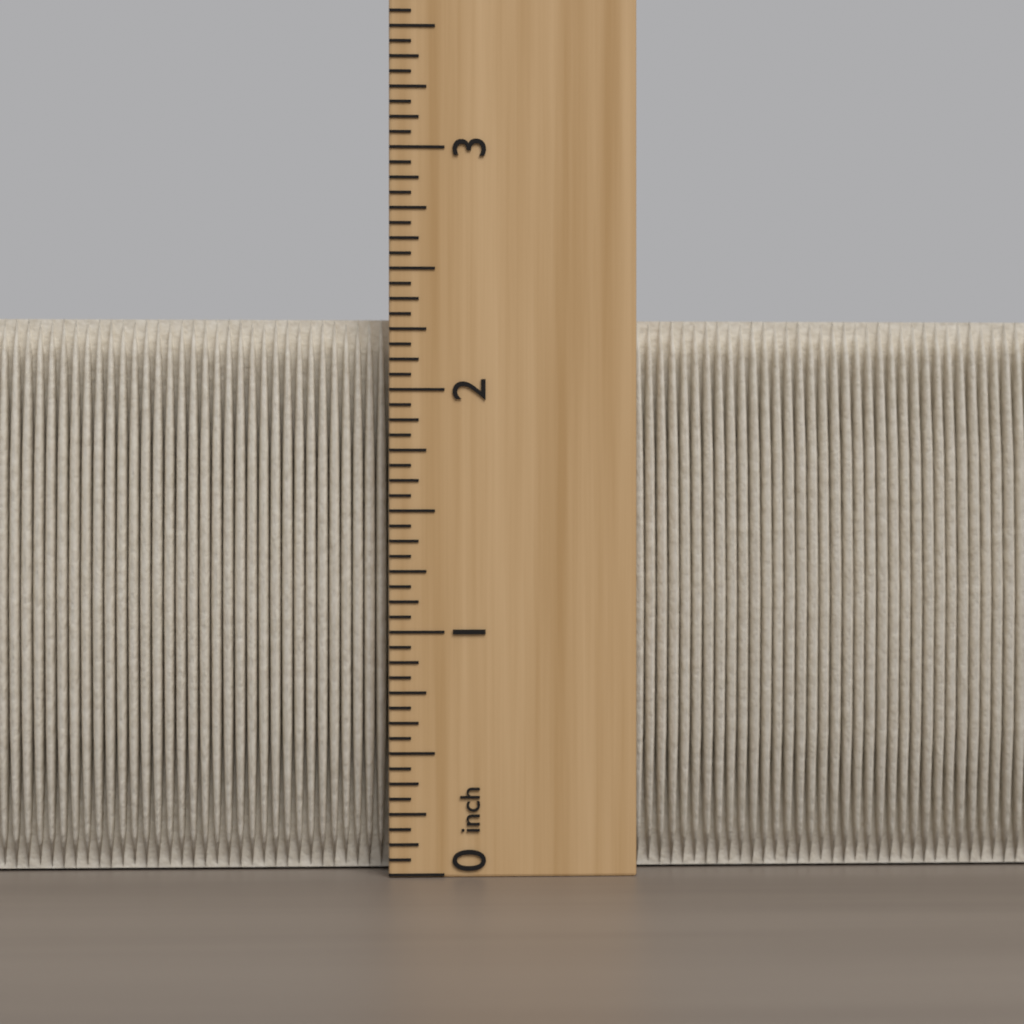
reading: 2.3125 inch
